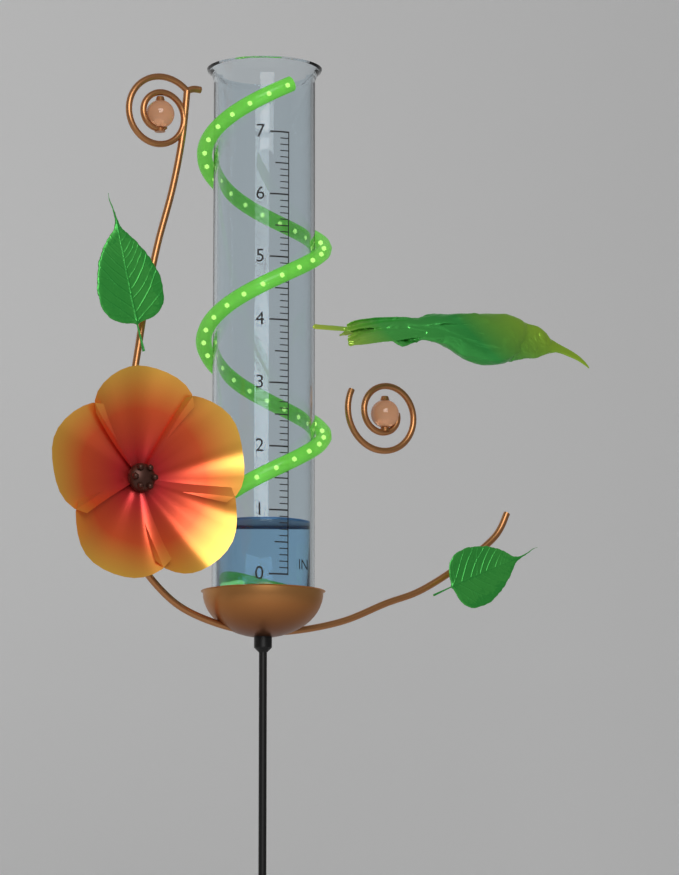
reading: 0.9 in
